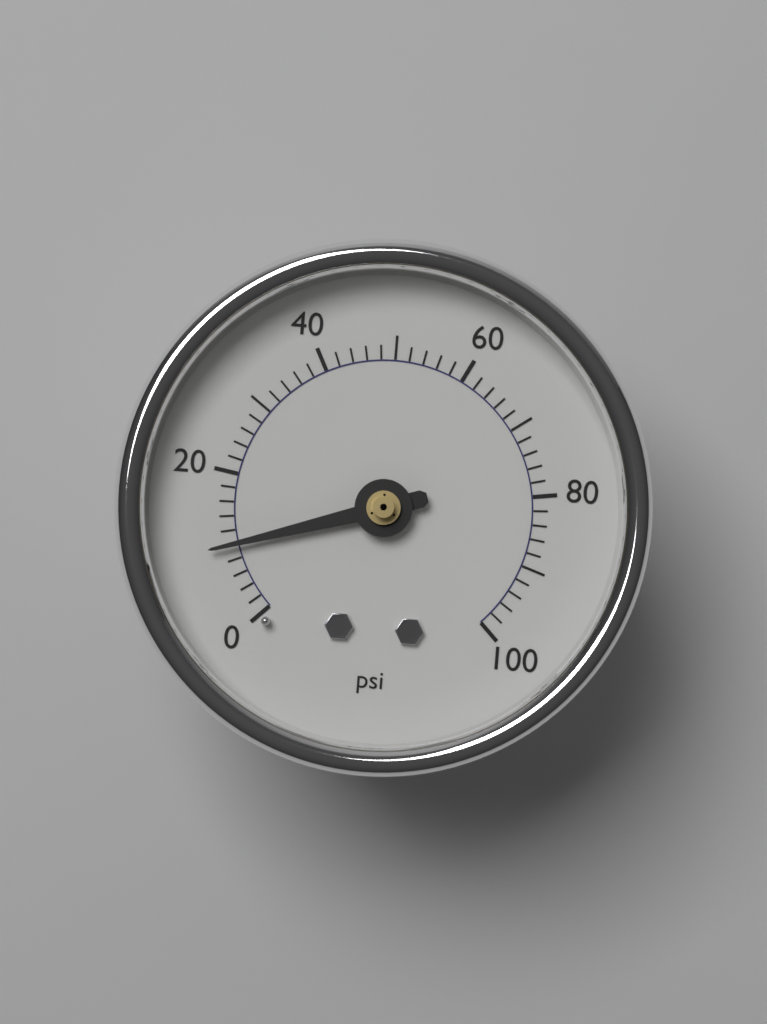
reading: 10 psi
